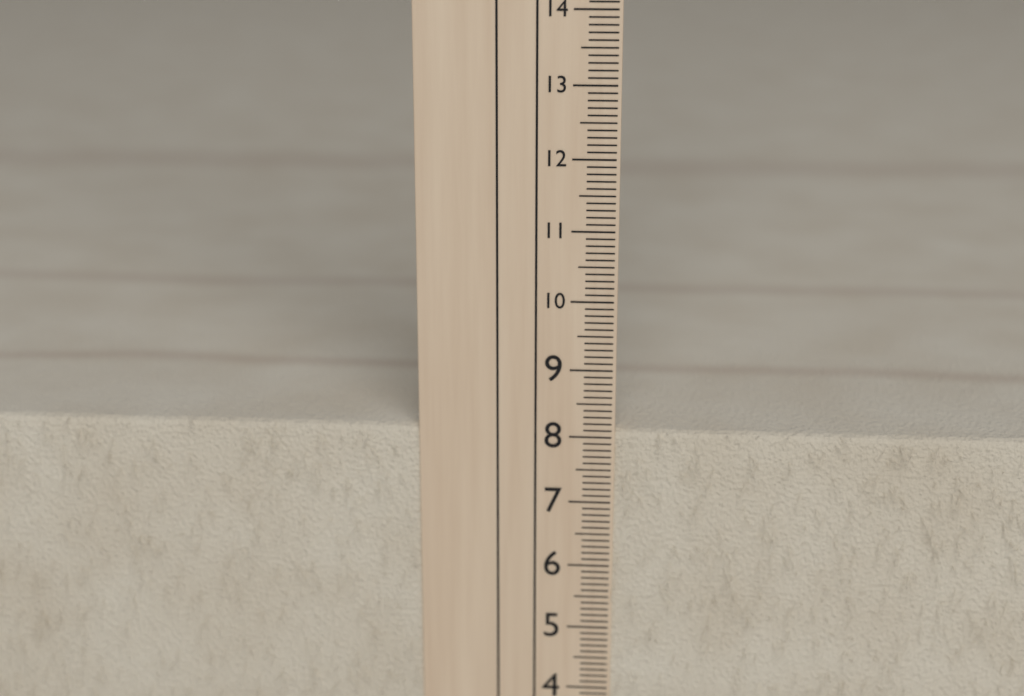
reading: 8.1 cm
